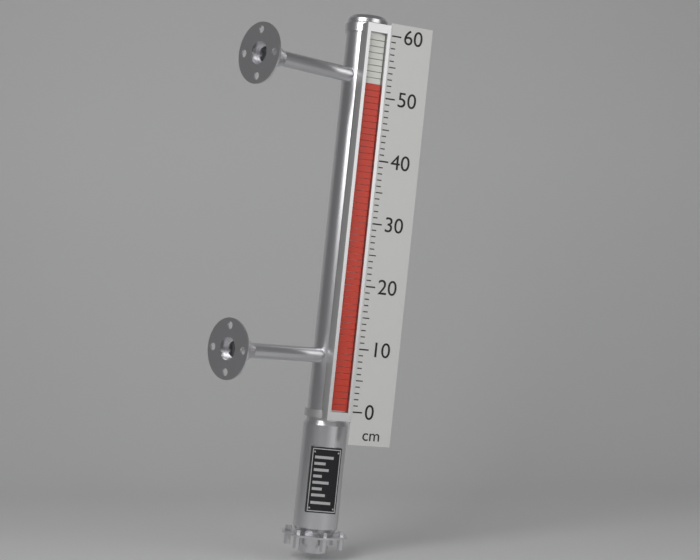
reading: 52 cm
